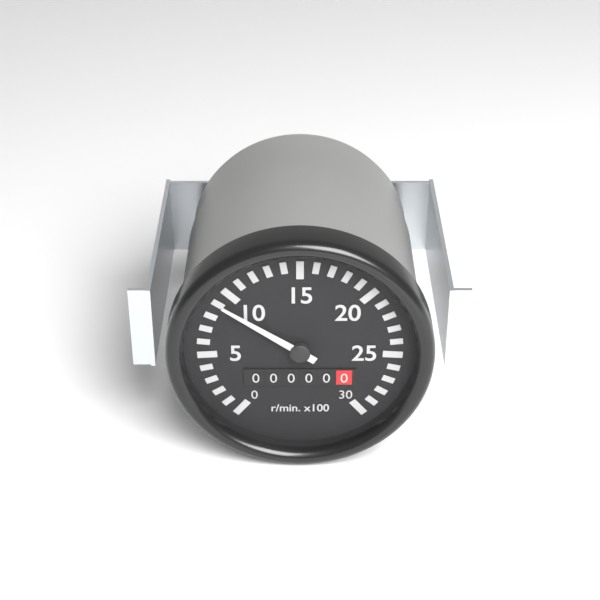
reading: 900 r/min
